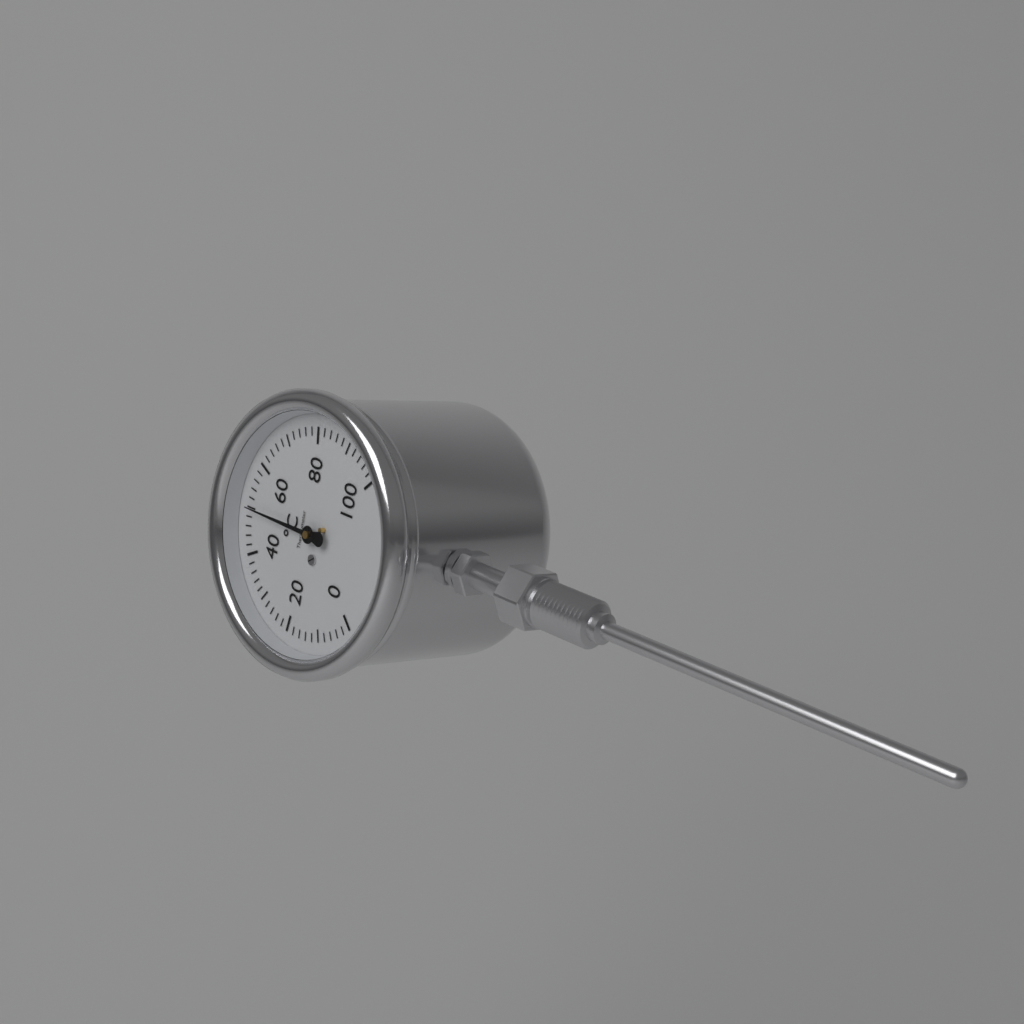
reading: 50 °C
